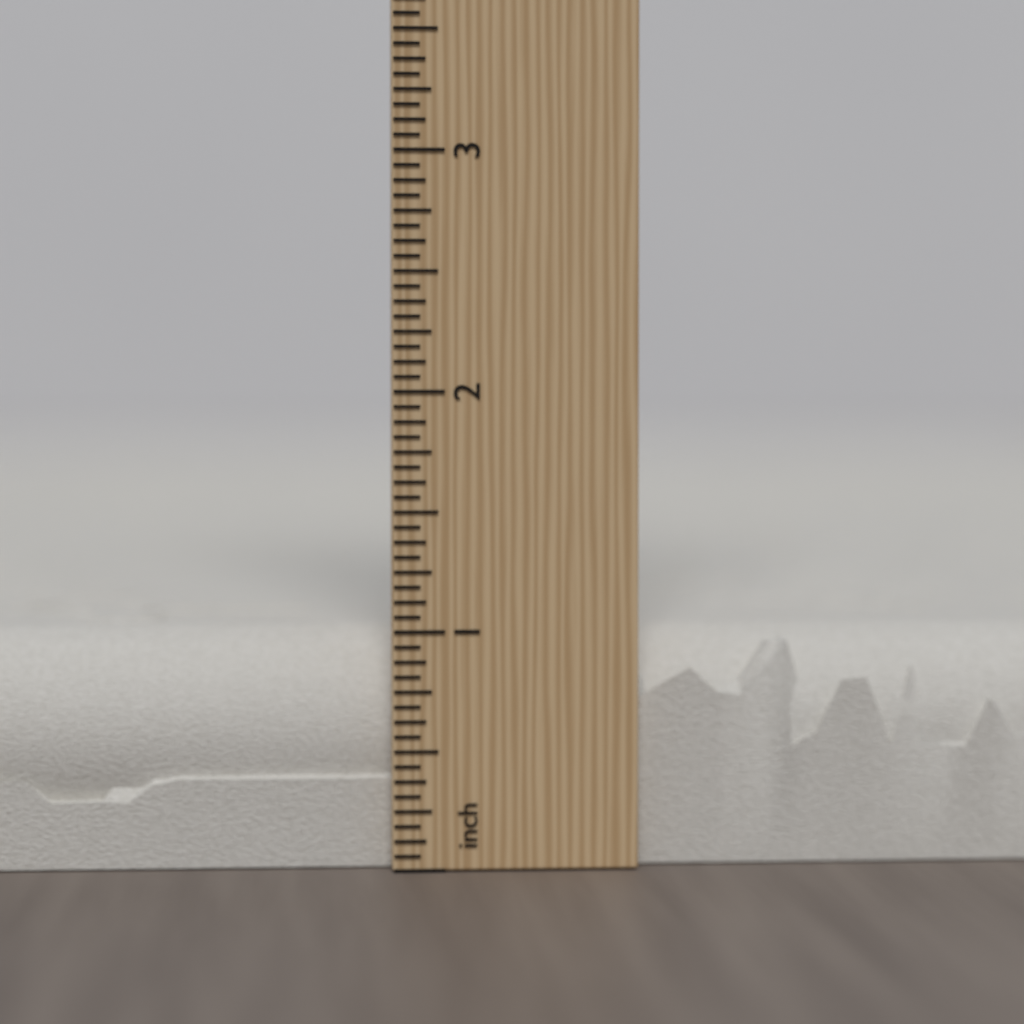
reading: 1.0000 inch
